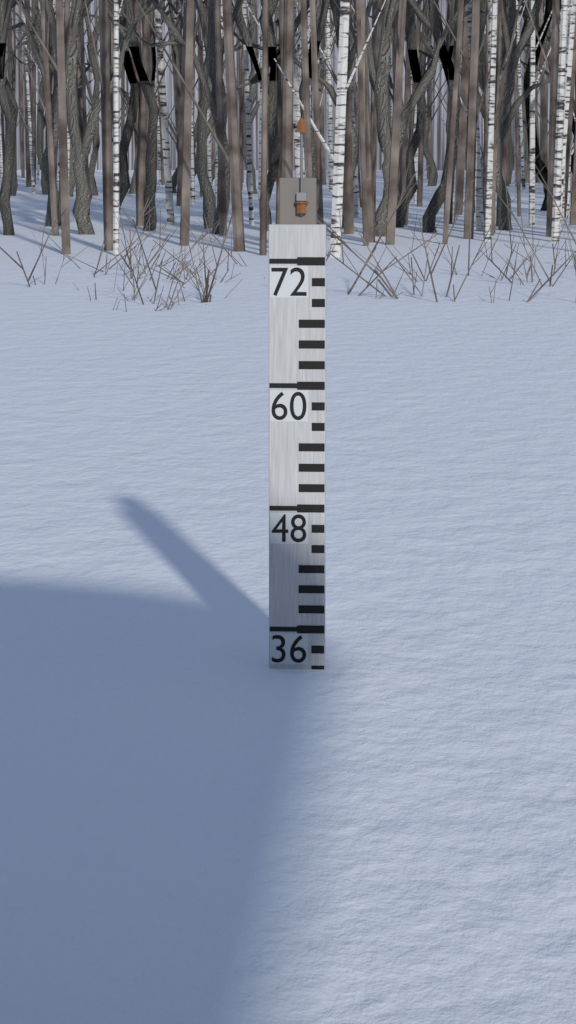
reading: 32 (no unit)
